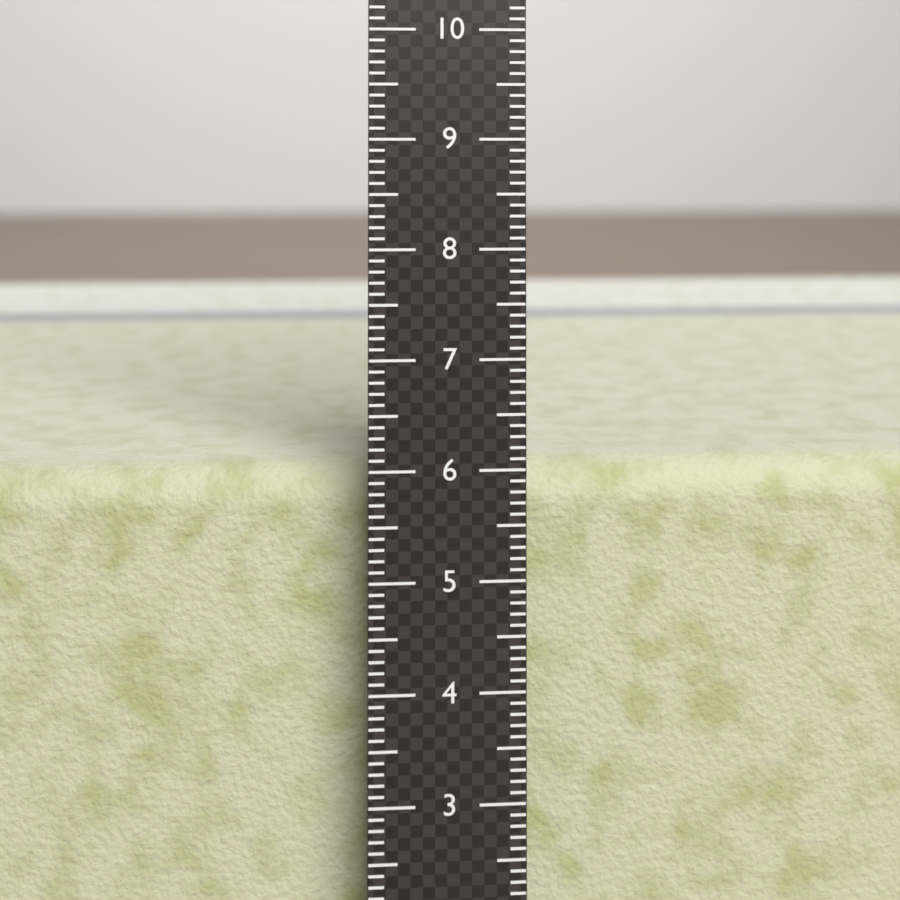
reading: 5.9 cm
